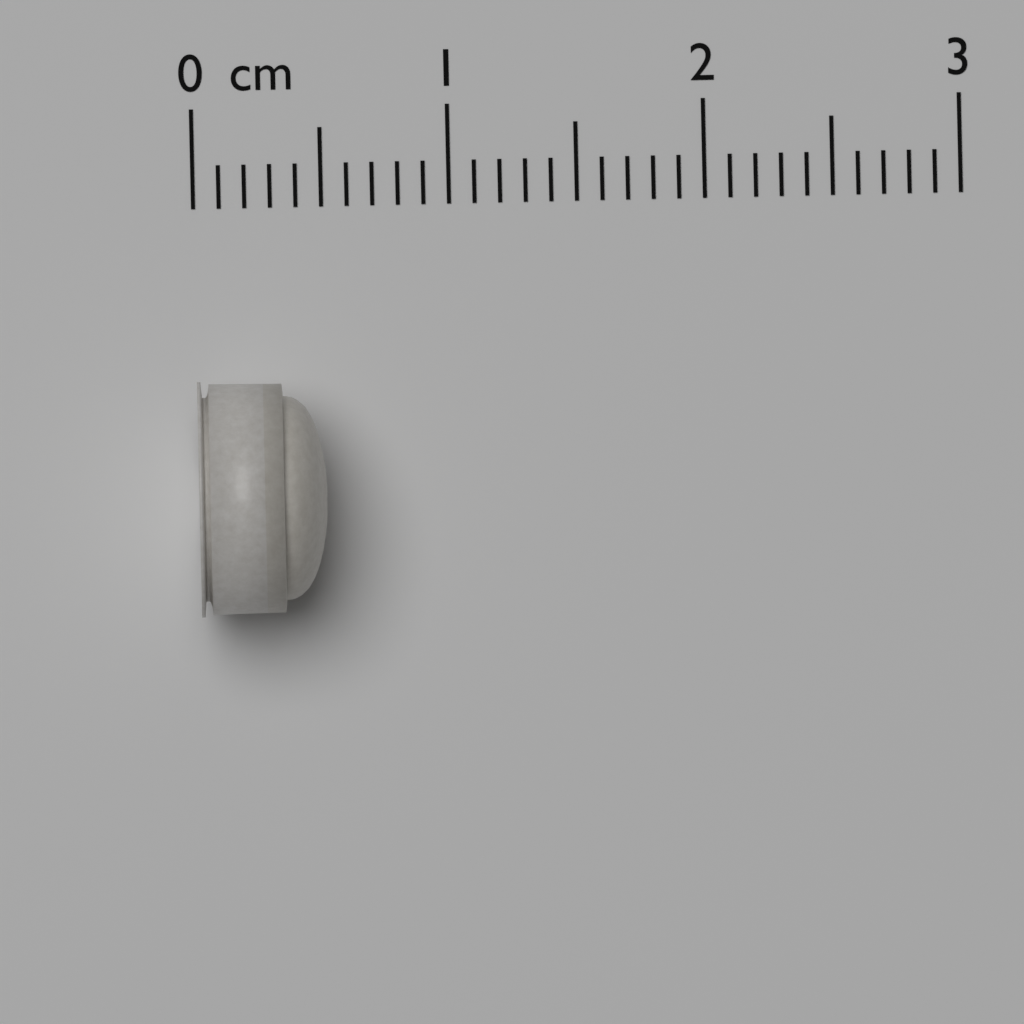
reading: 0.5 cm
